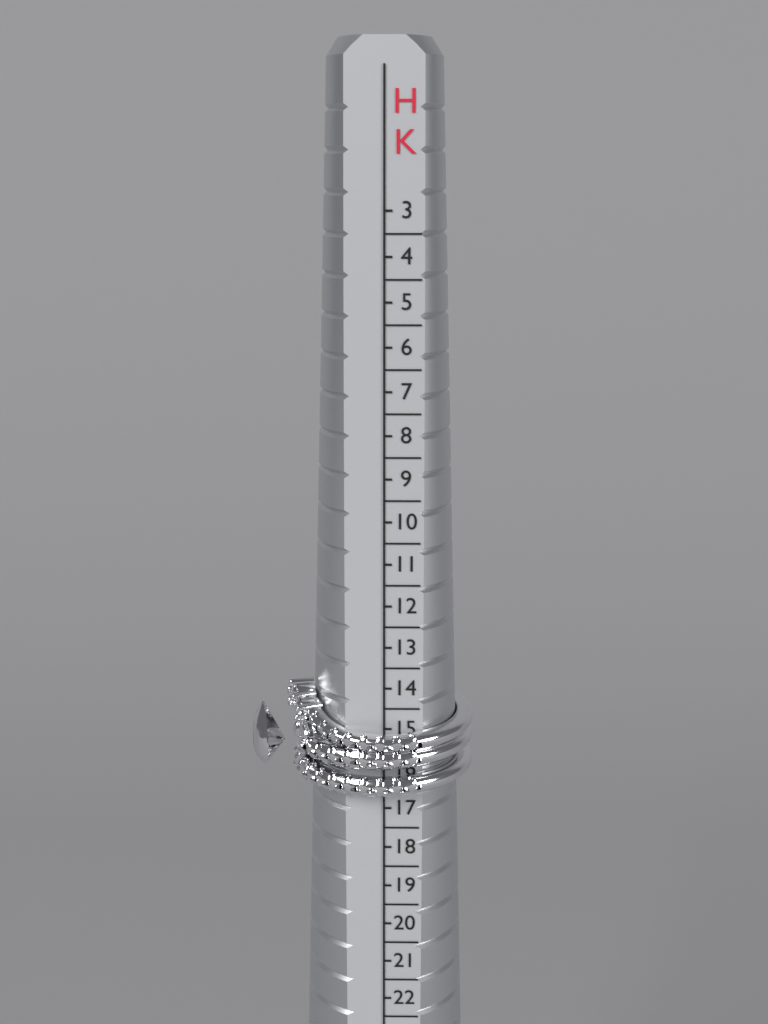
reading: 16.5 HK
